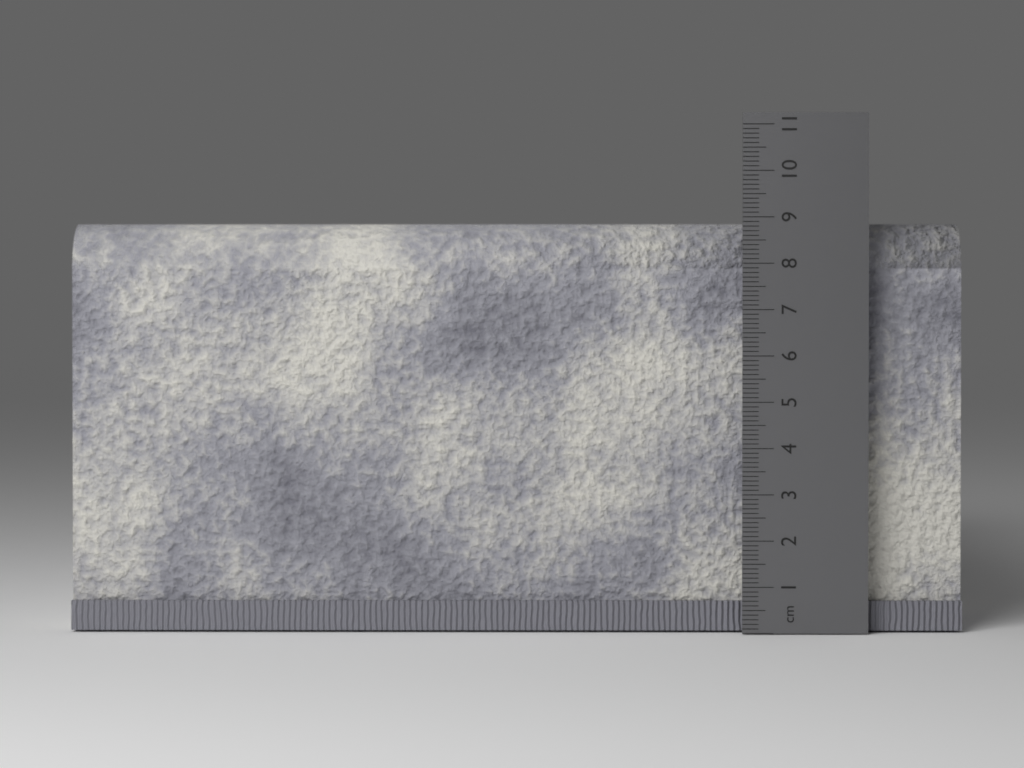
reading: 8.9 cm
